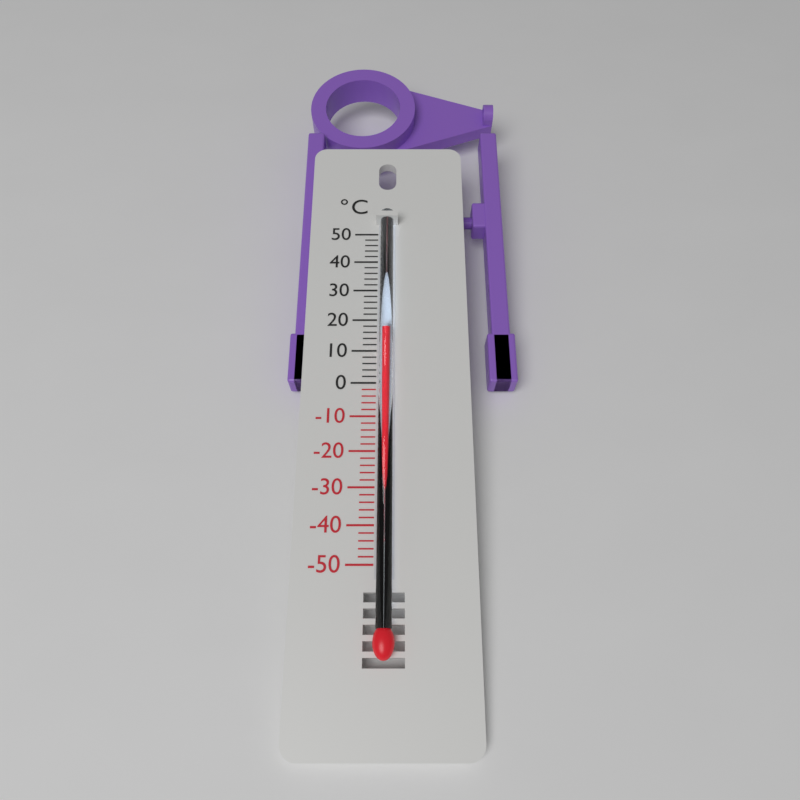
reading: 16 °C
